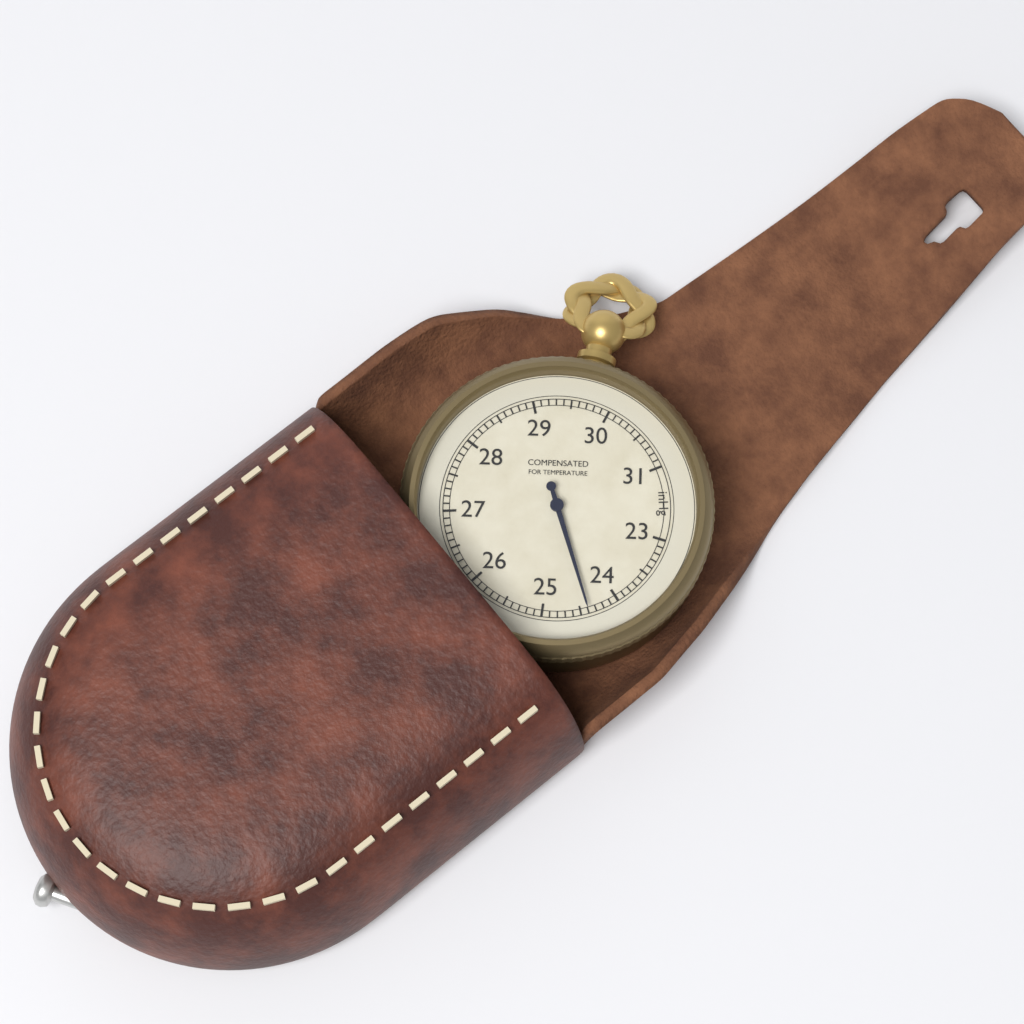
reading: 24.4 inHg
